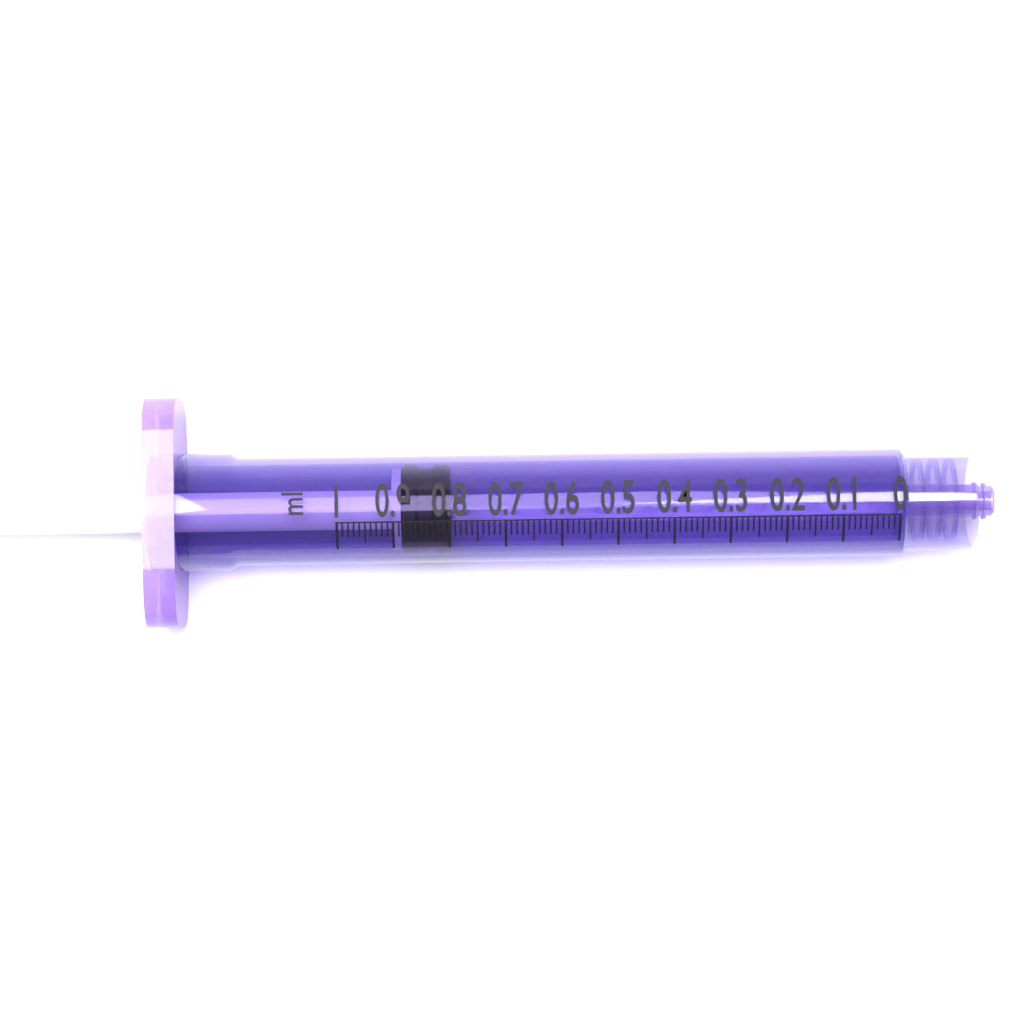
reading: 0.80 ml
